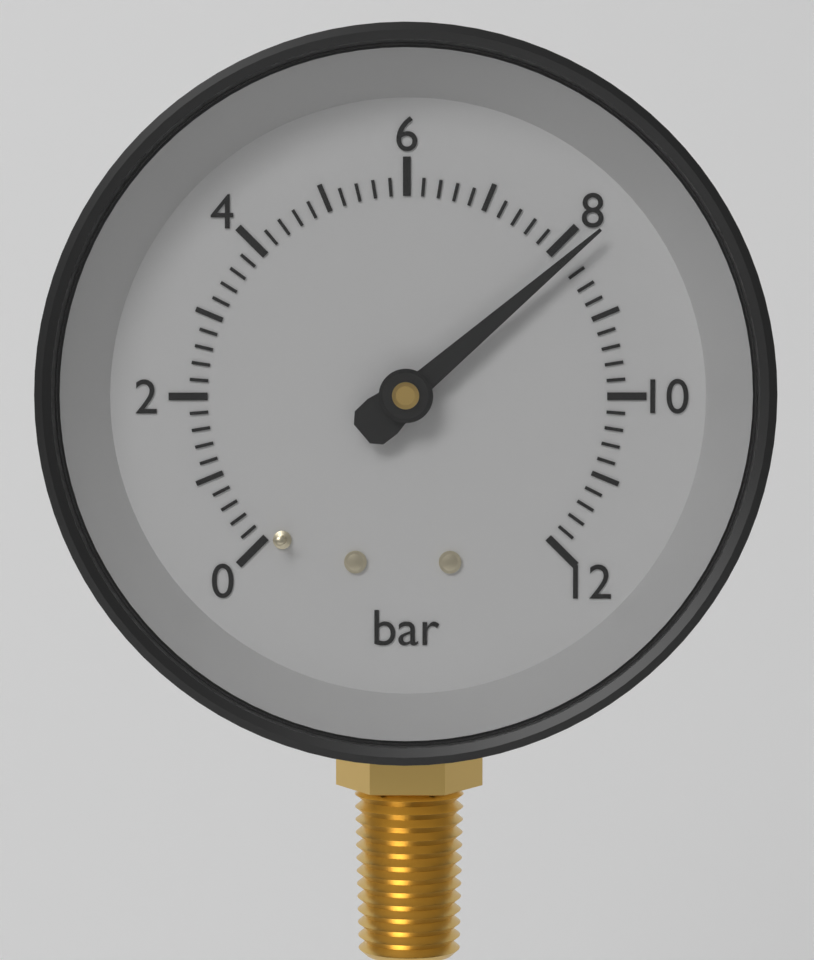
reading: 8.2 bar
